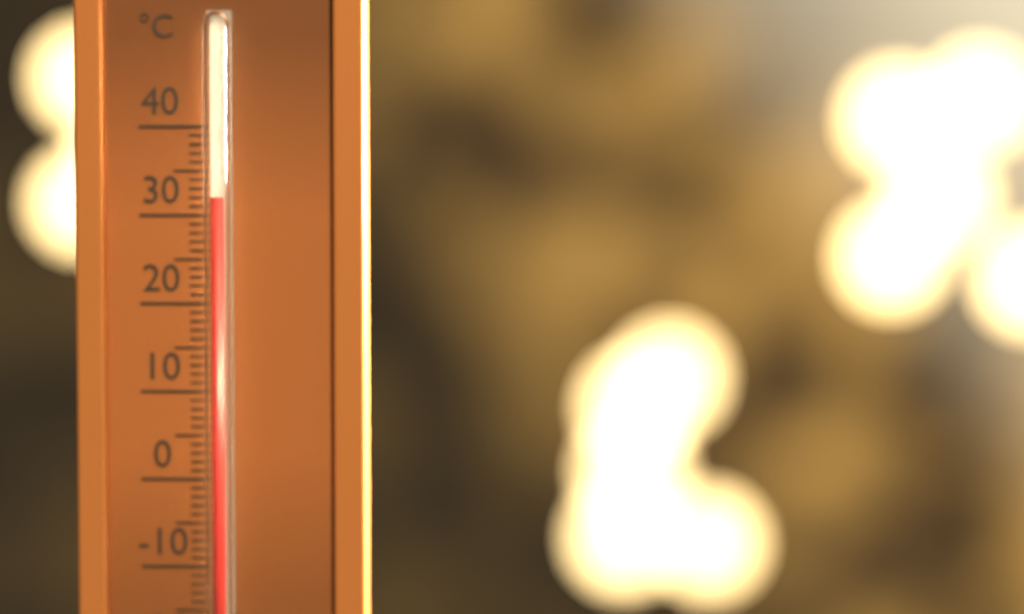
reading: 32 °C
